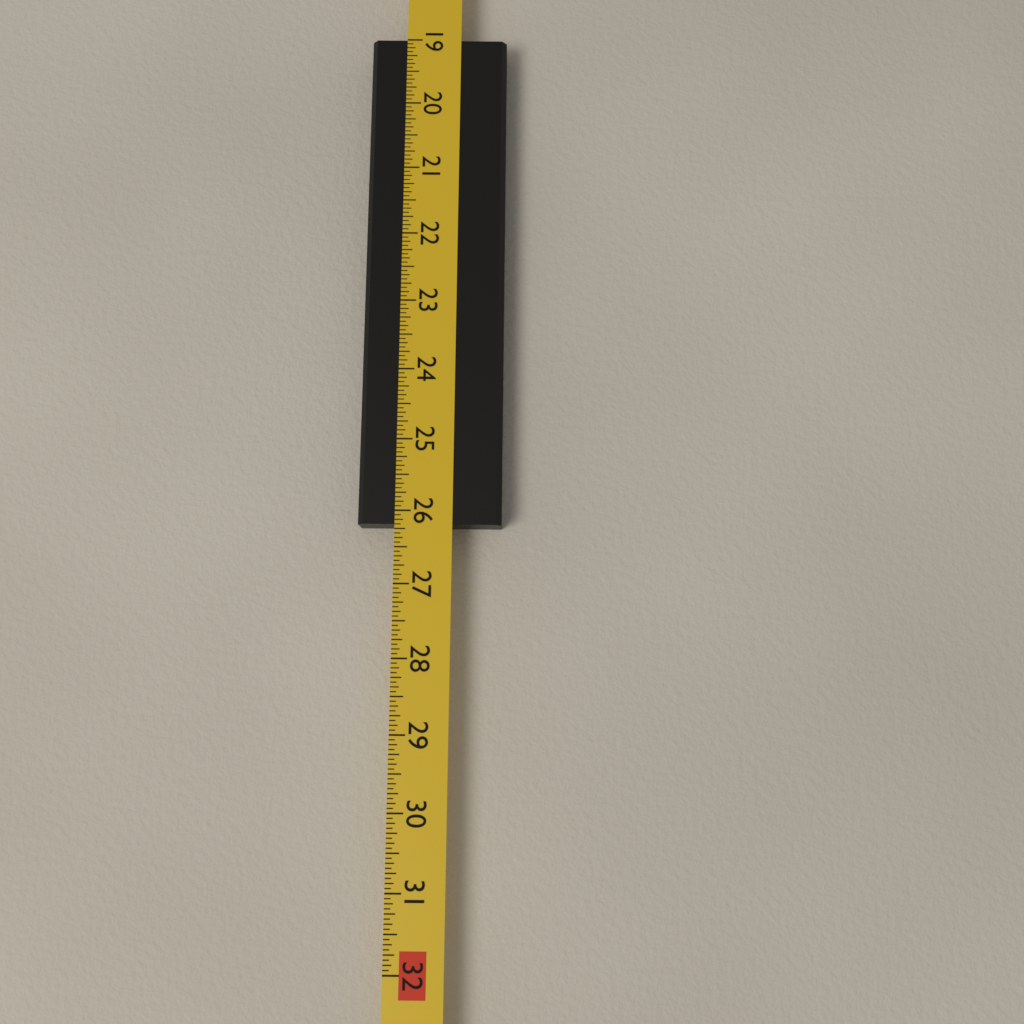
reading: 26.1875 in
